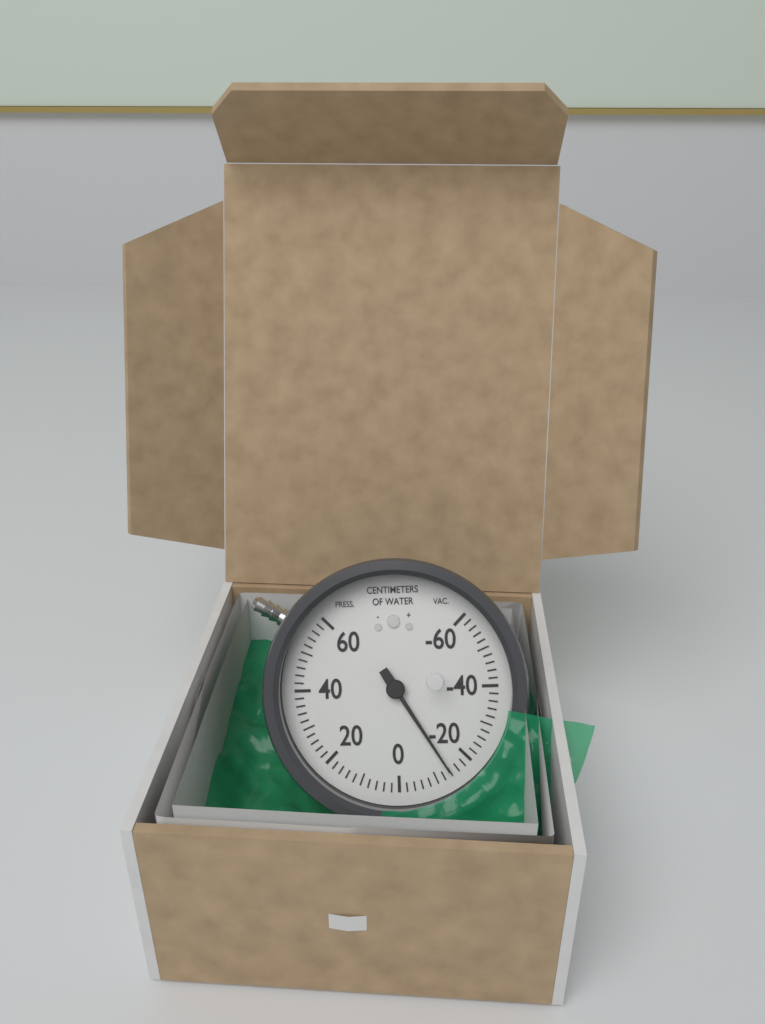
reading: -14 cmH2O
